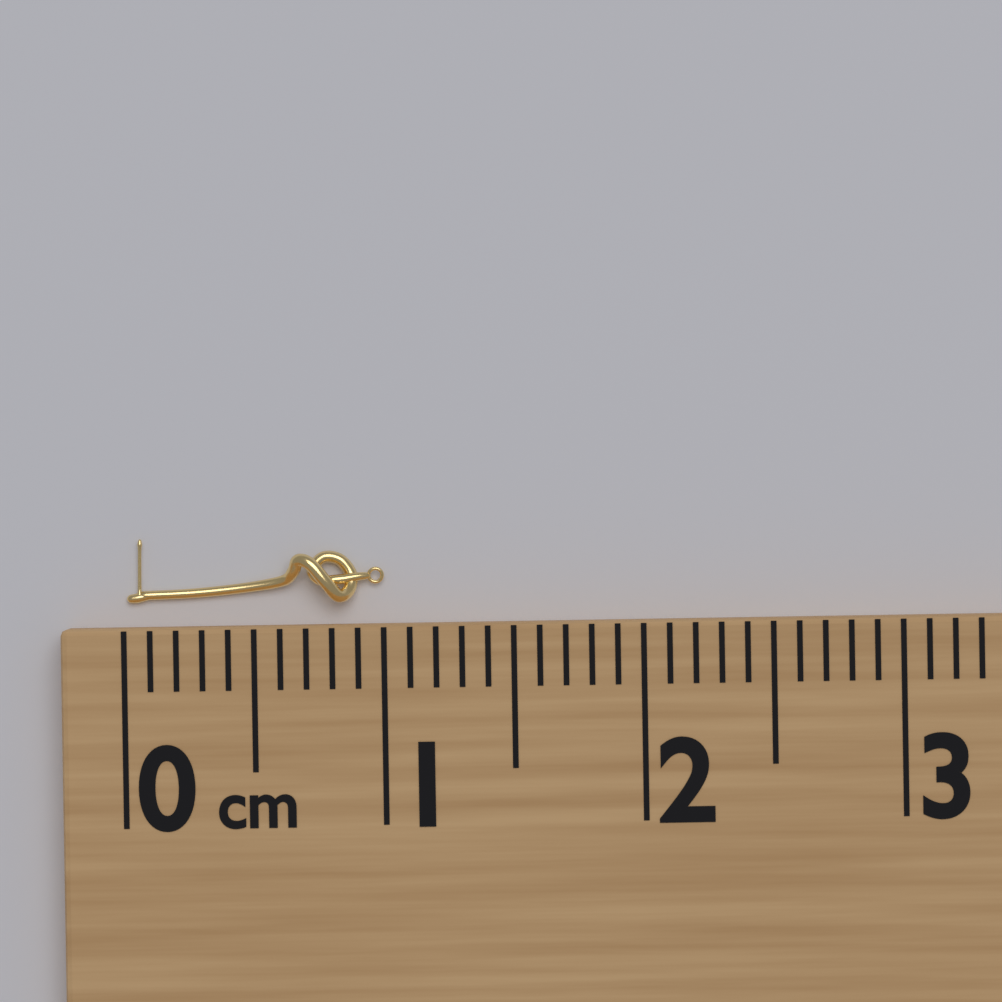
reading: 1.0 cm
